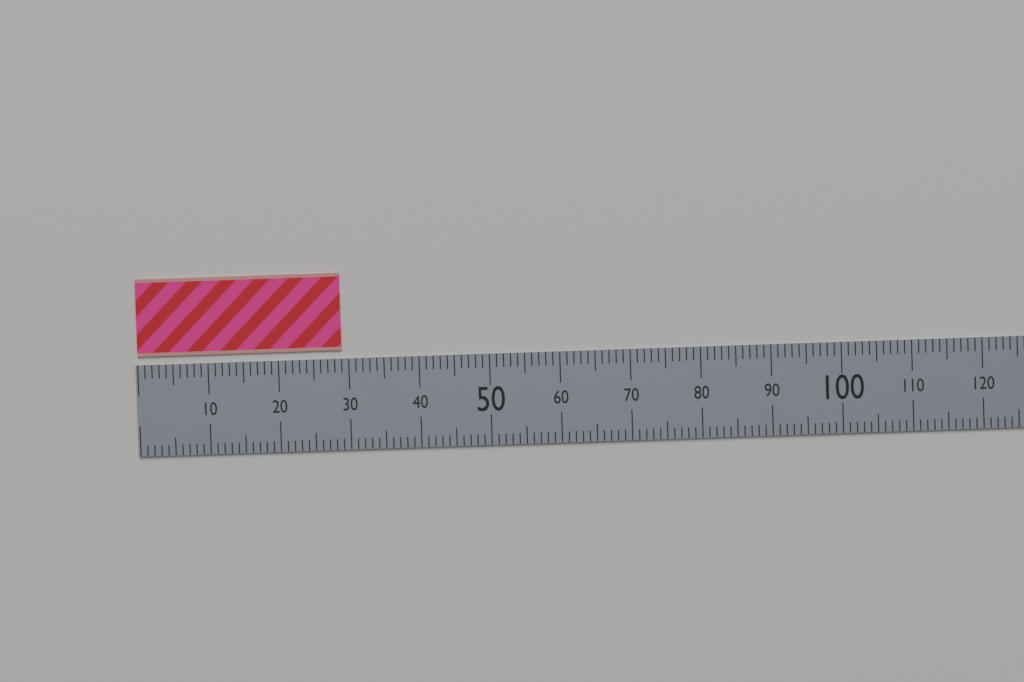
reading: 29 (no unit)
